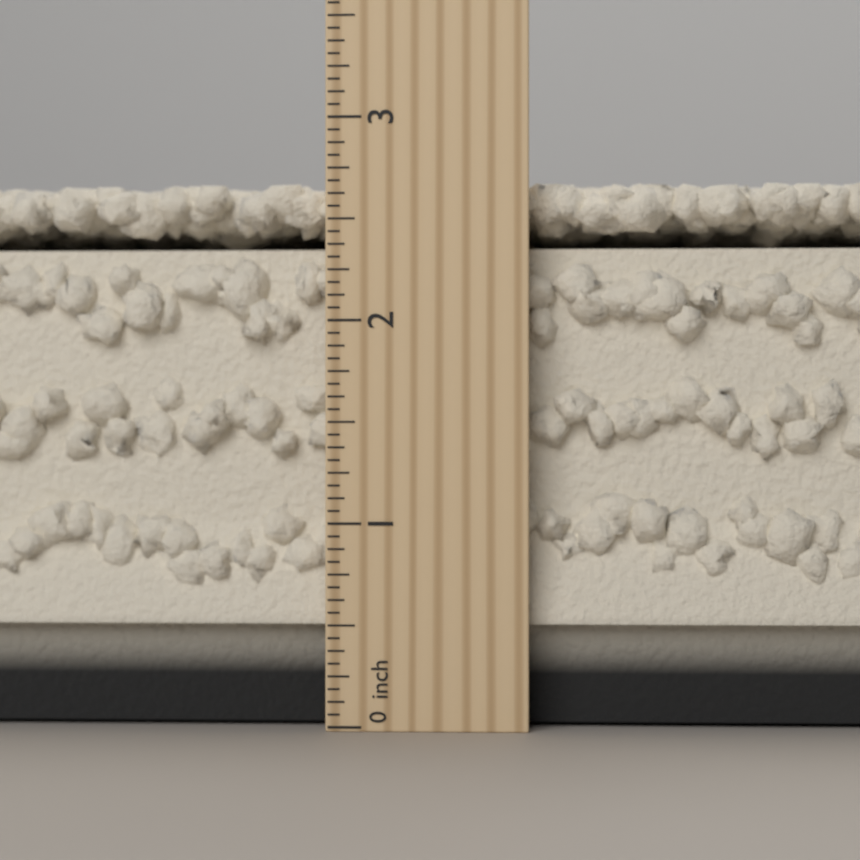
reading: 2.6875 inch
